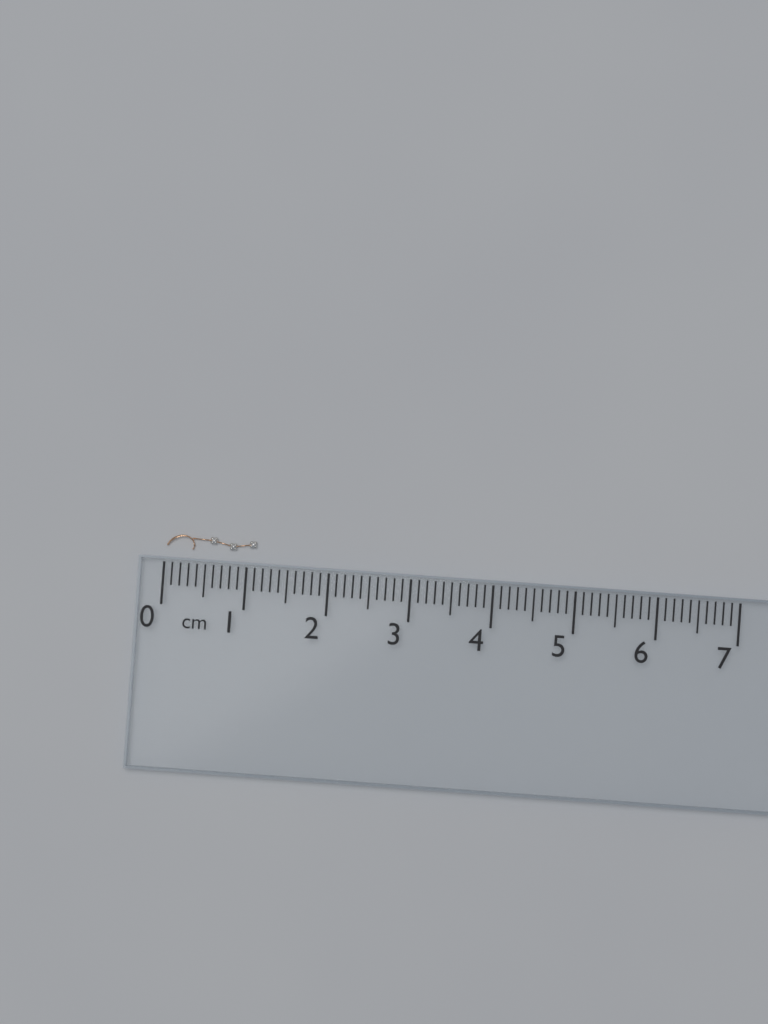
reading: 1.1 cm
